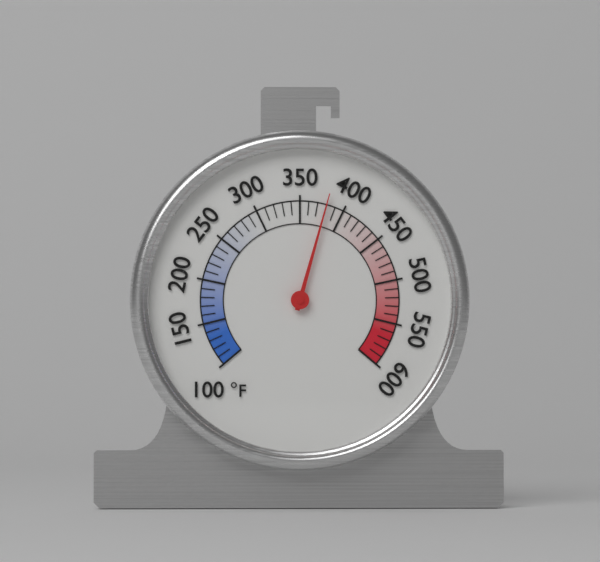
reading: 380 °F
